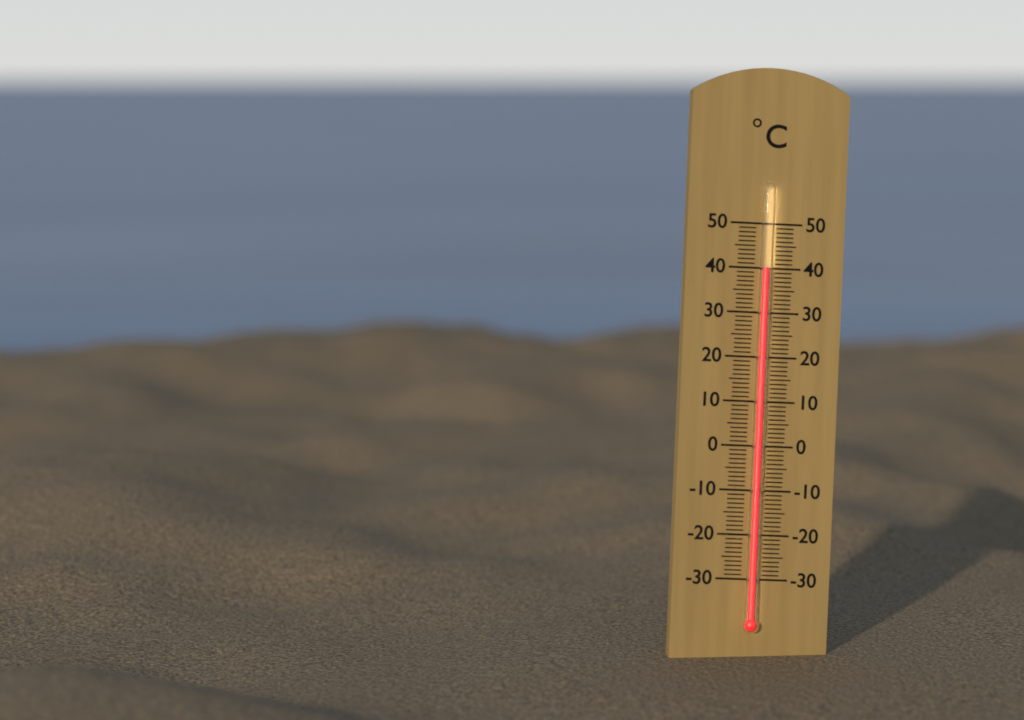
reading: 40 °C
